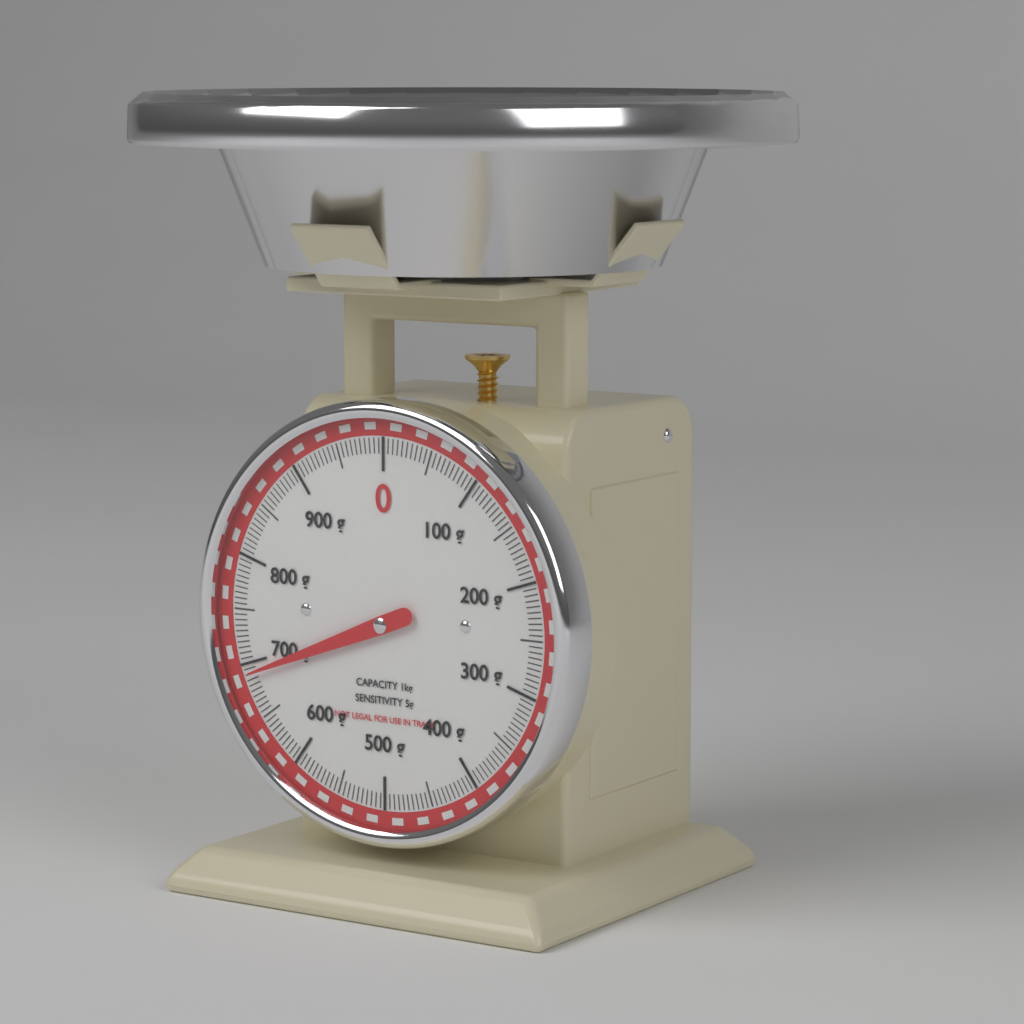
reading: 690 g
